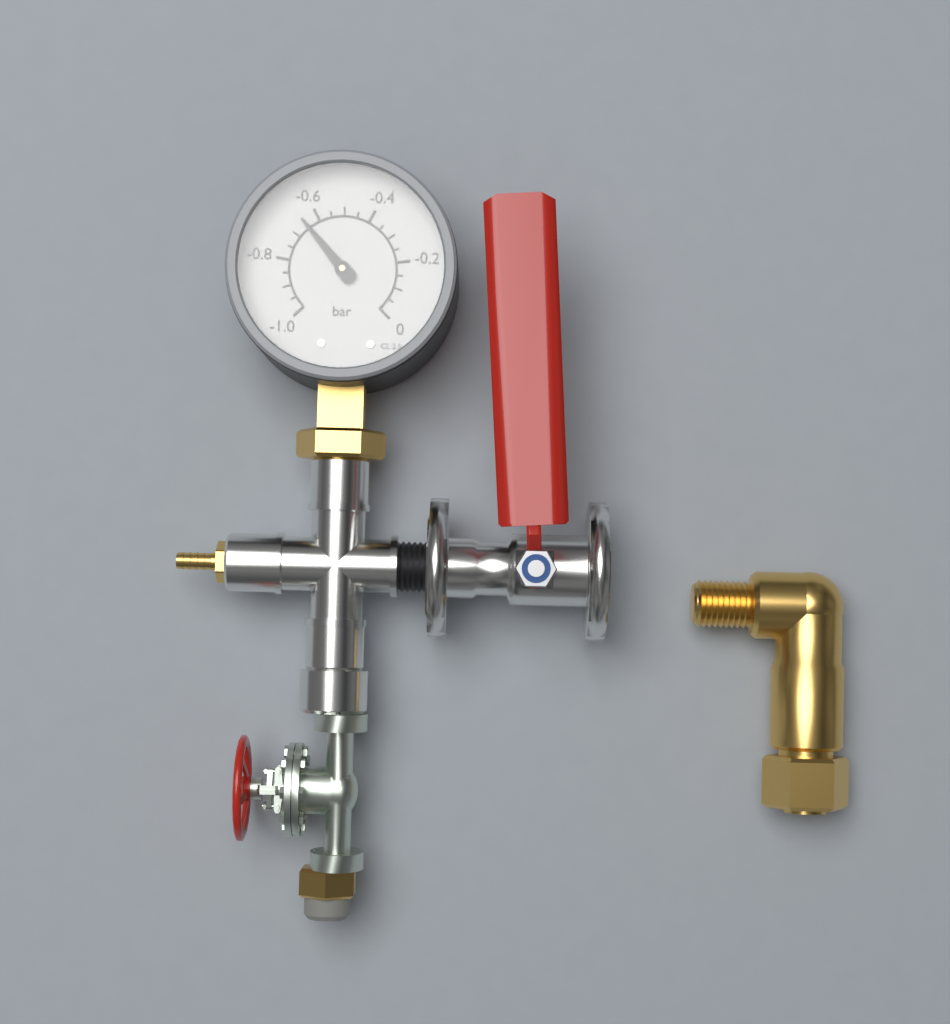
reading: -0.65 bar
